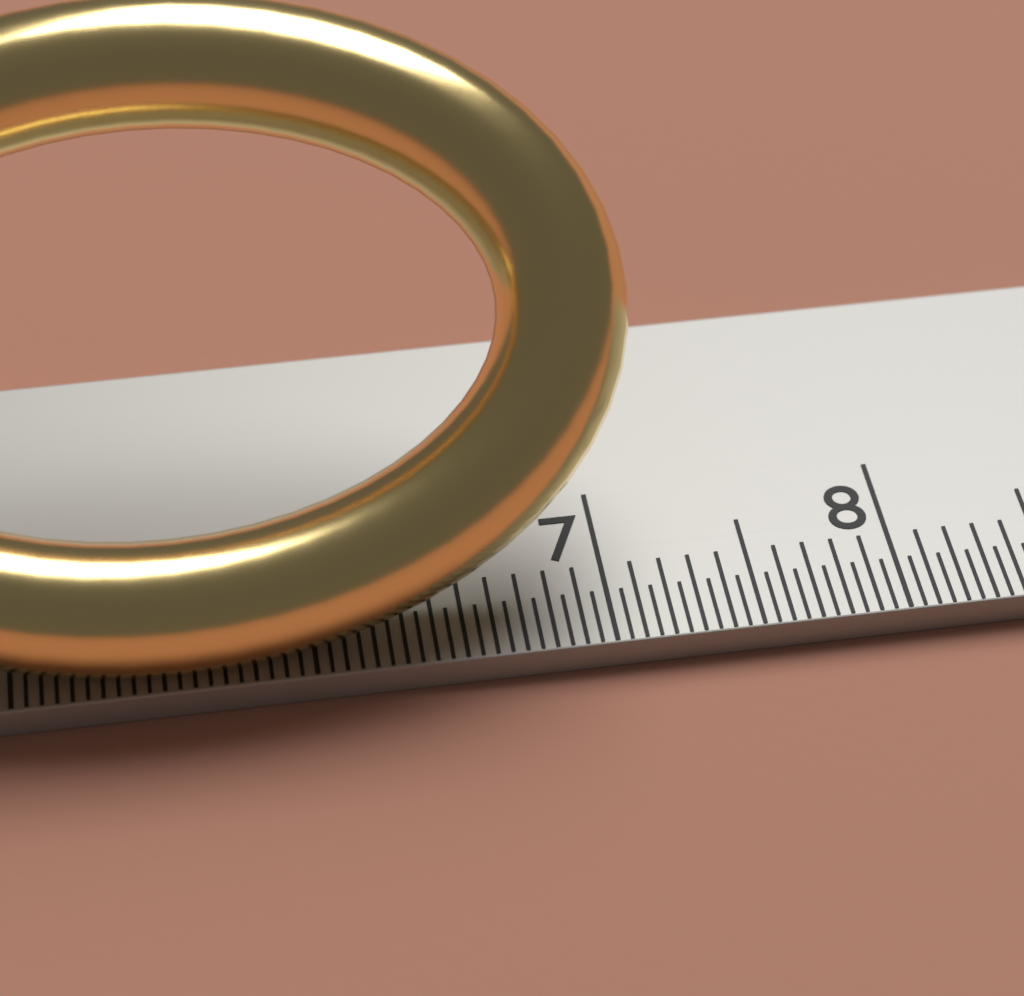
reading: 7.15 cm
